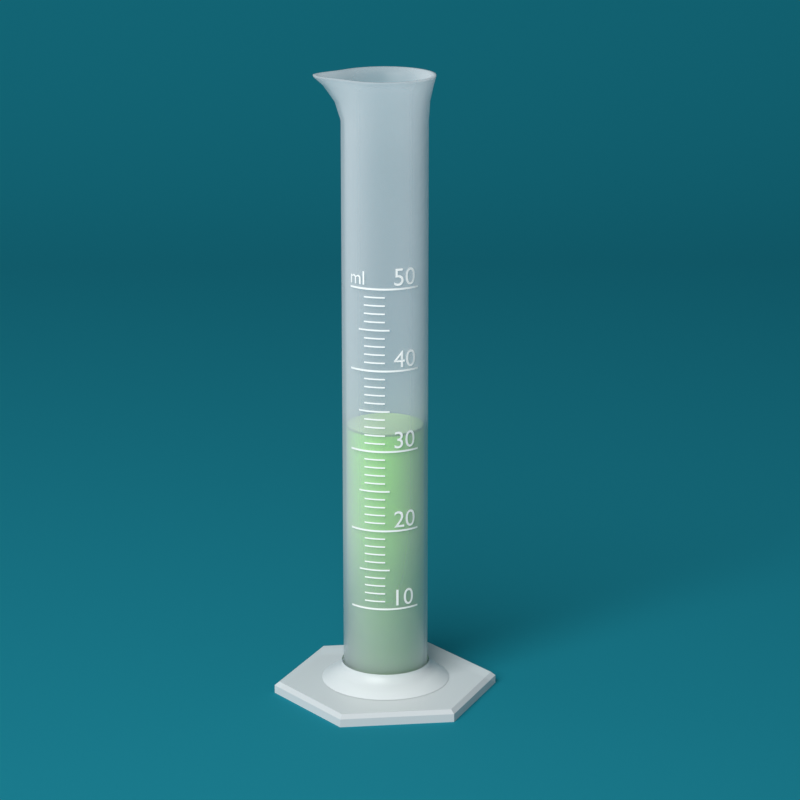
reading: 32 ml
